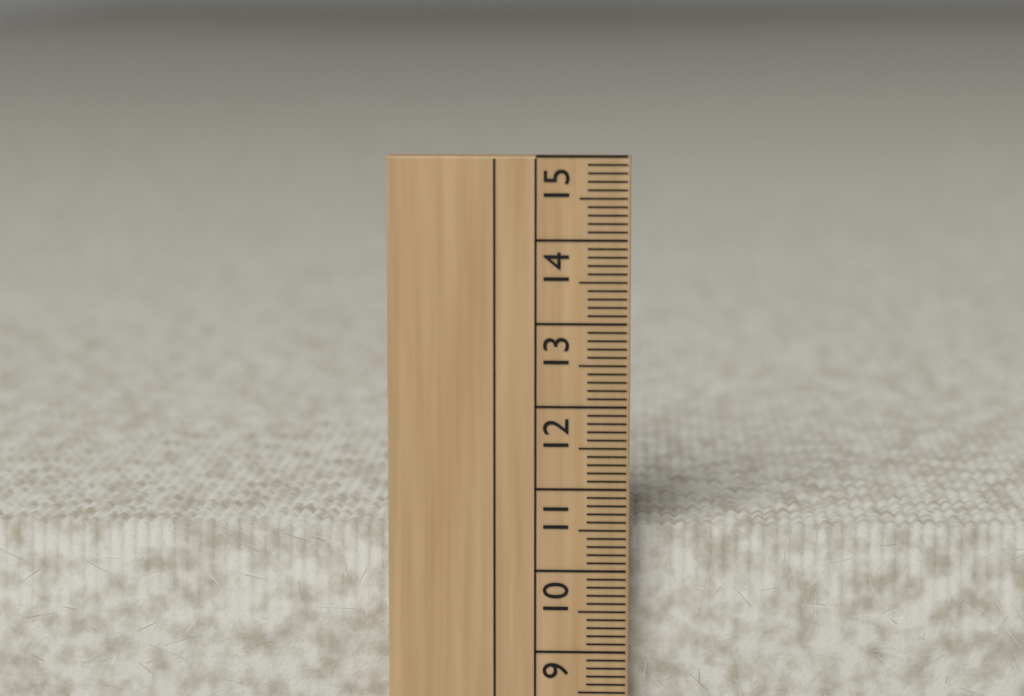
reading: 10.5 cm
